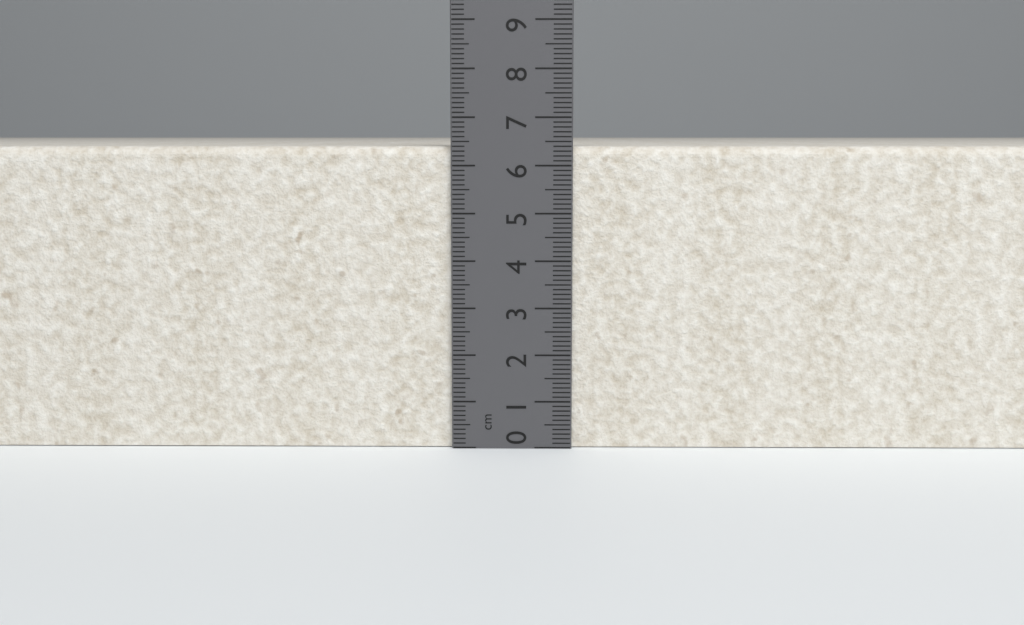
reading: 6.4 cm
